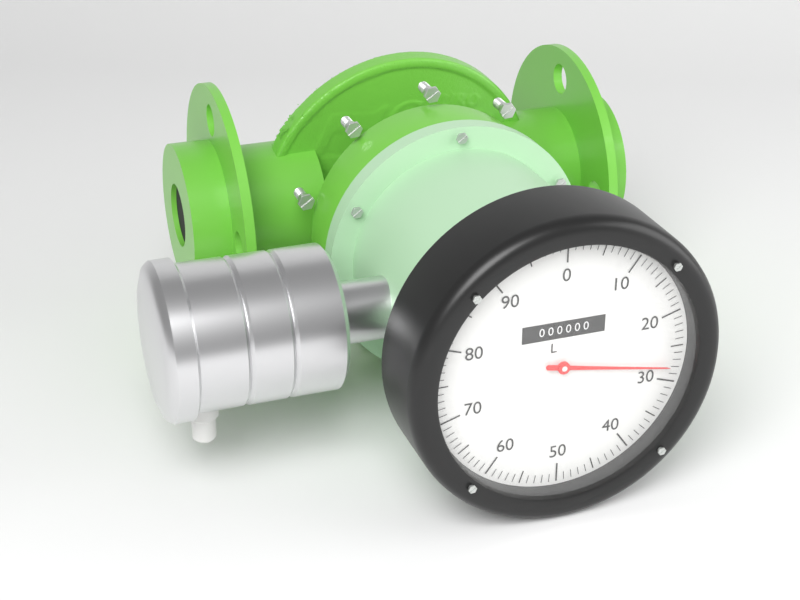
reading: 28 L
